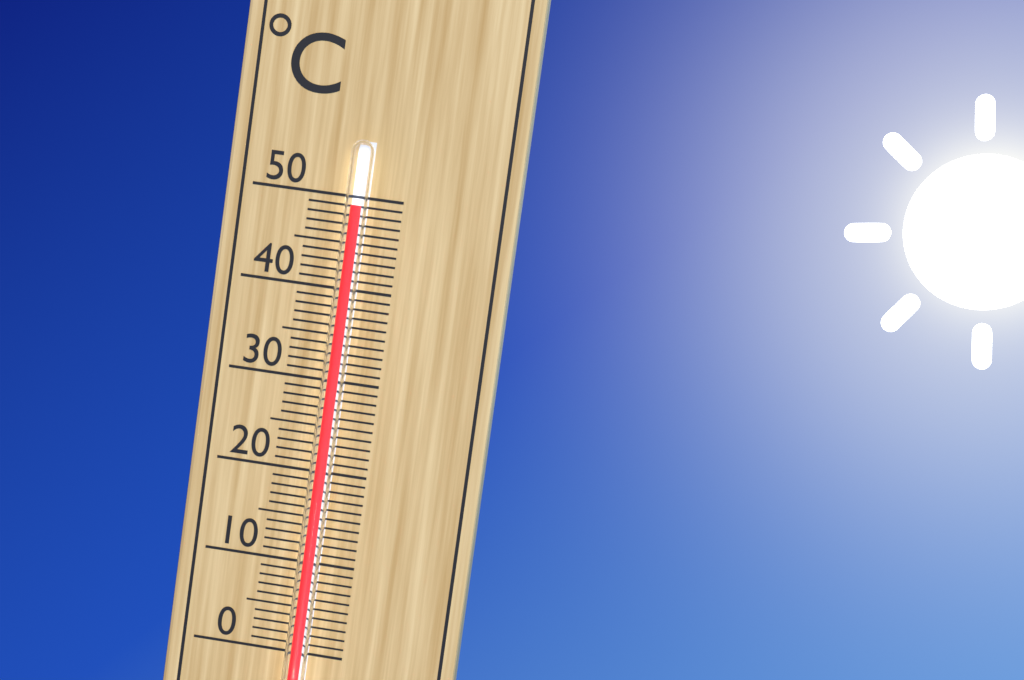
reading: 49 °C
